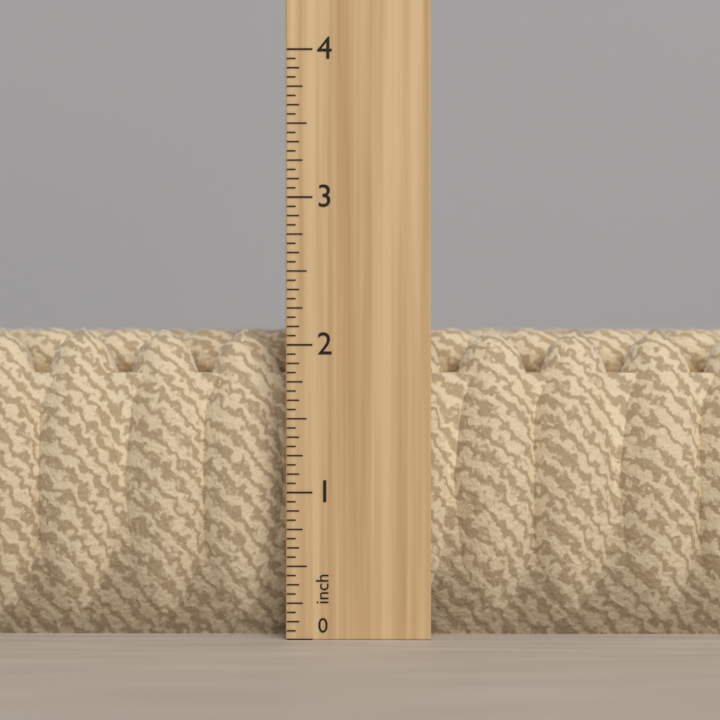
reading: 2.1250 in
